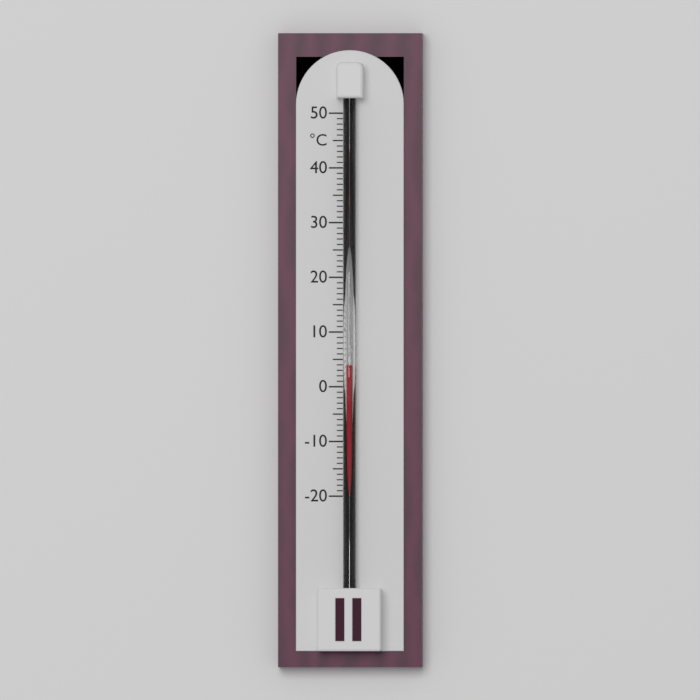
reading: 4 °C
